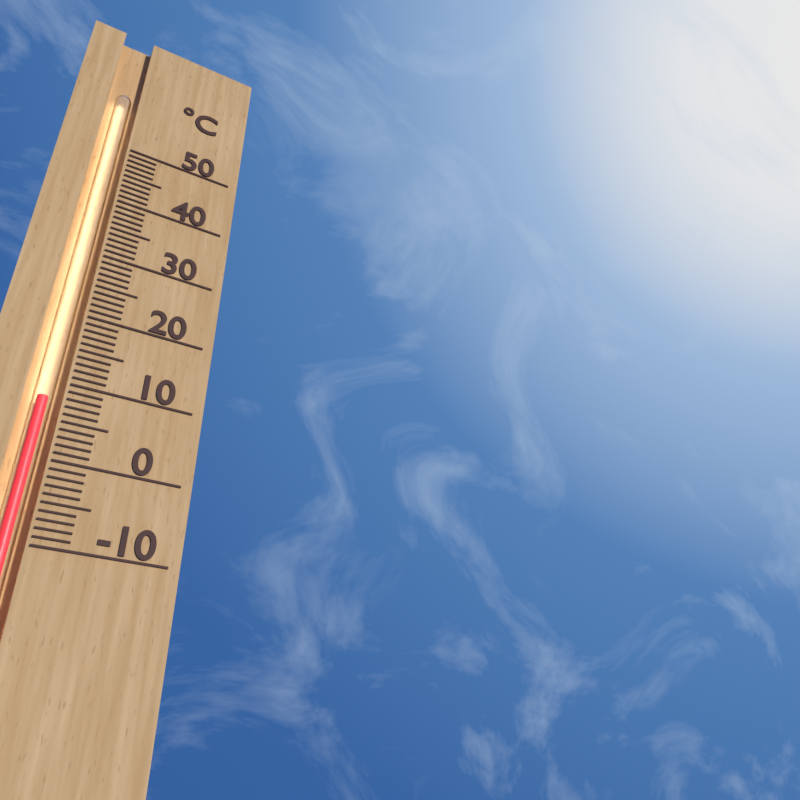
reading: 8 °C
